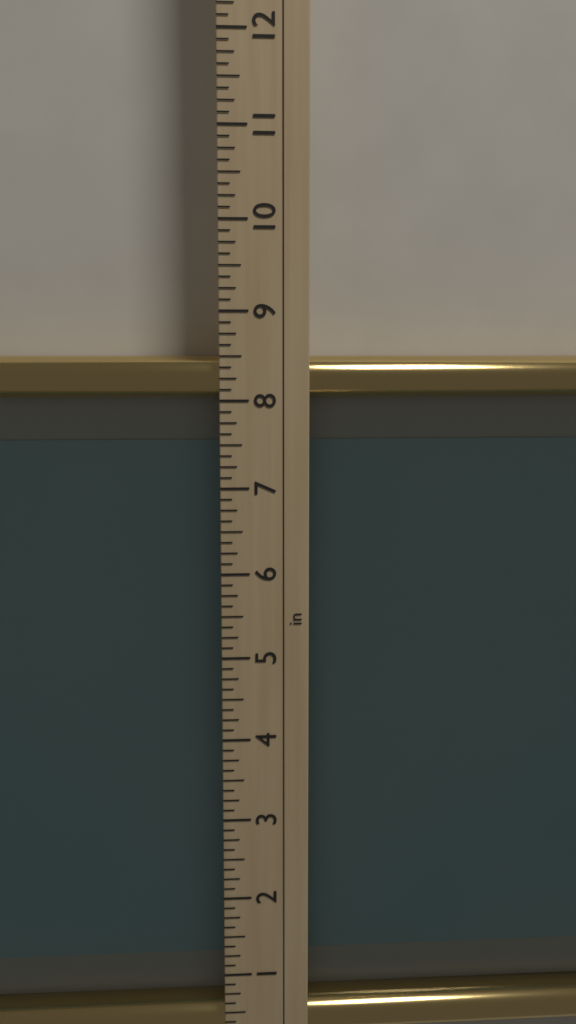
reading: 8.500 in
